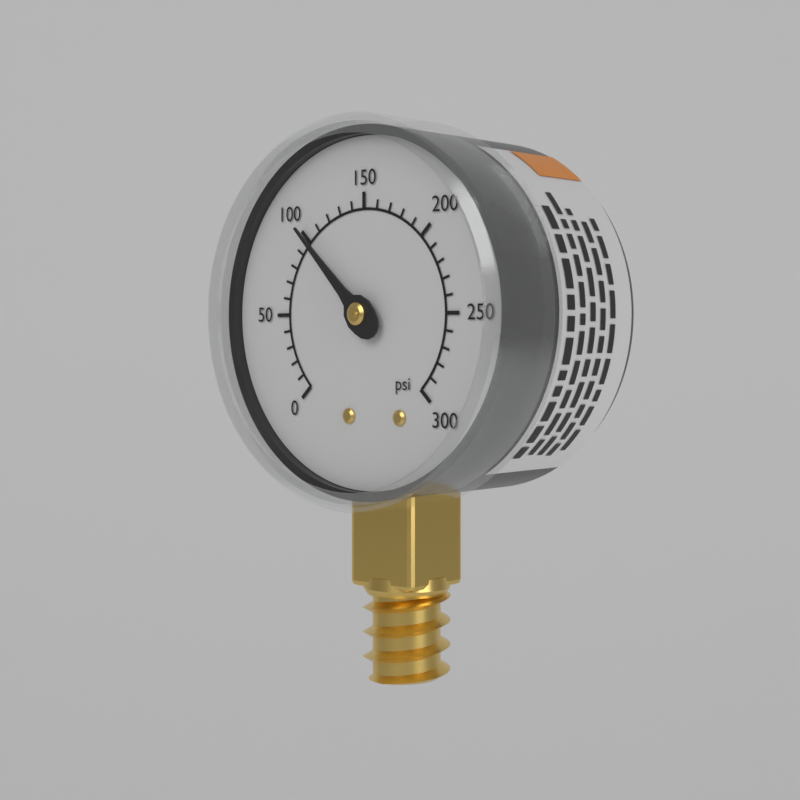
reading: 100 psi
